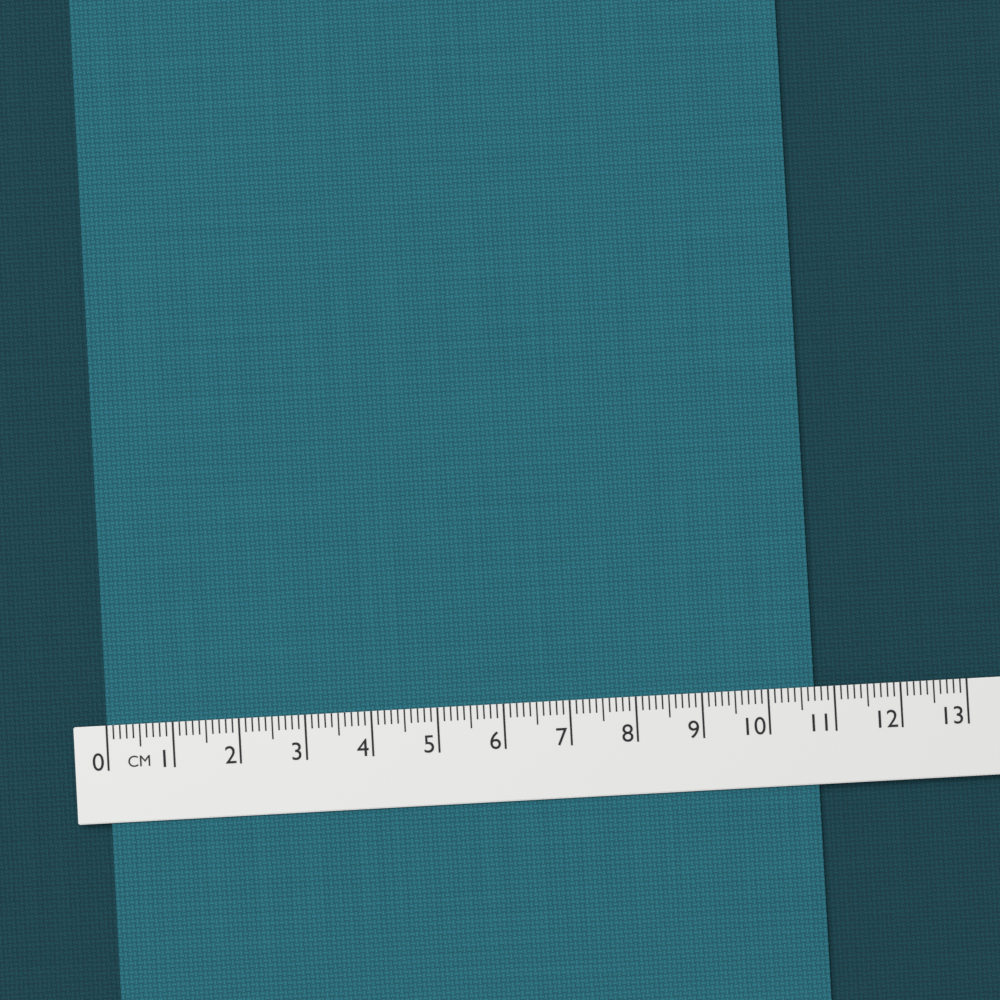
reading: 10.7 cm
